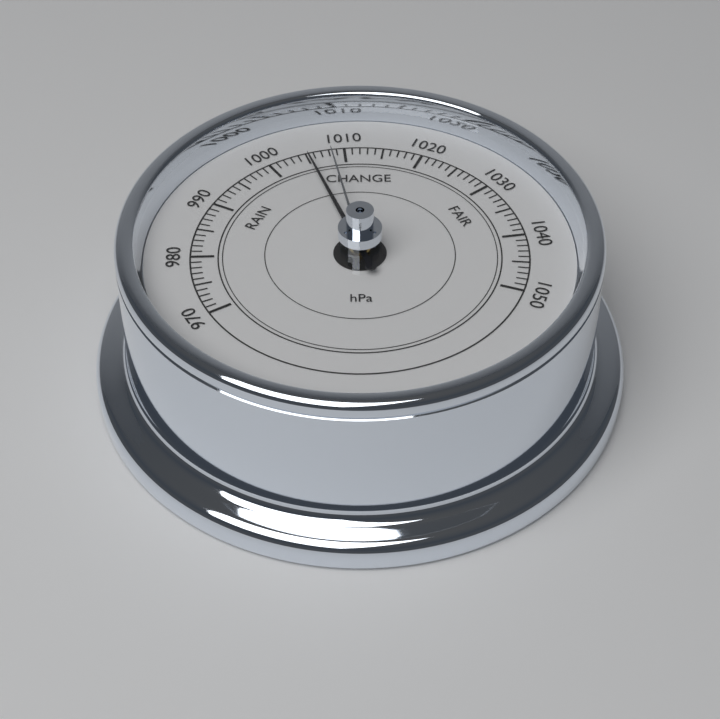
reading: 1005 hPa
